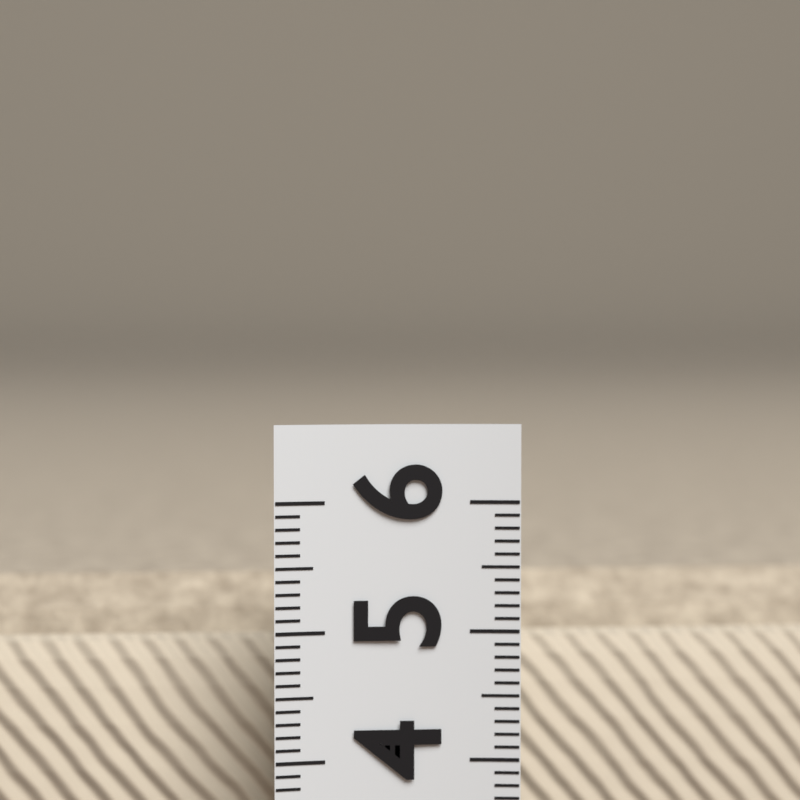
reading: 5.2 (no unit)
